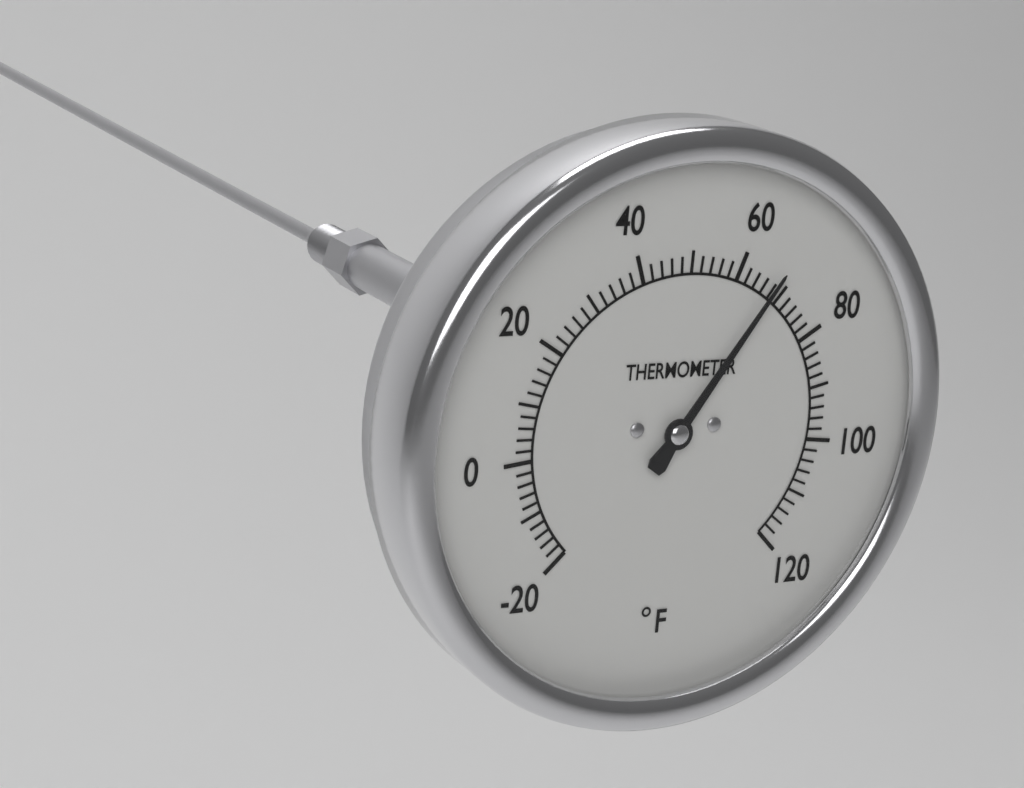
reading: 68 °F
